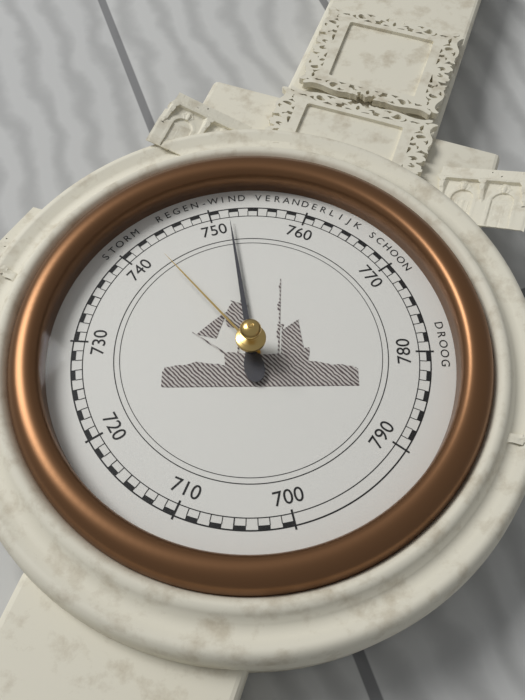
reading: 752 mmHg
